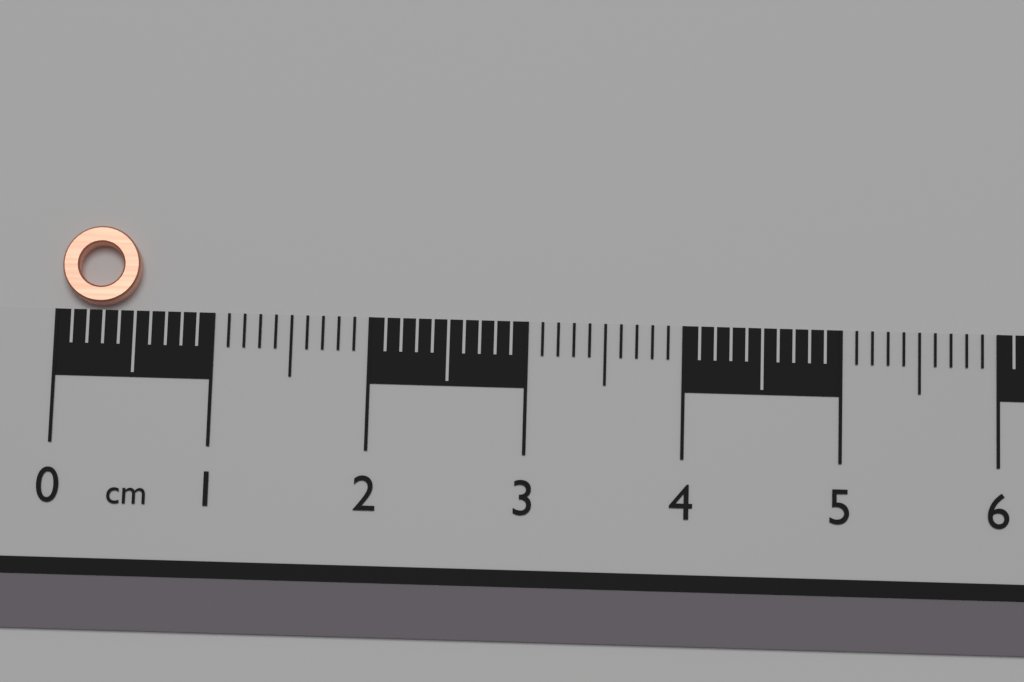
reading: 0.5 cm
